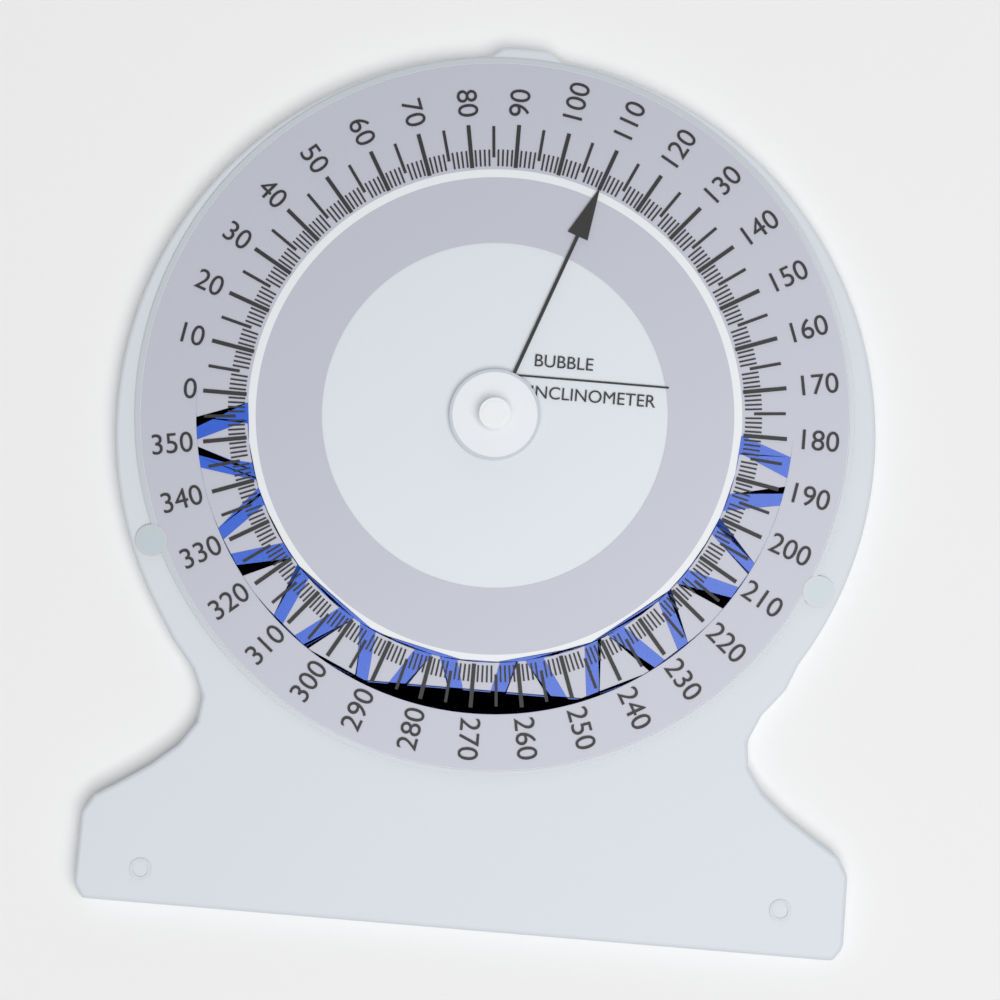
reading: 110 (no unit)
